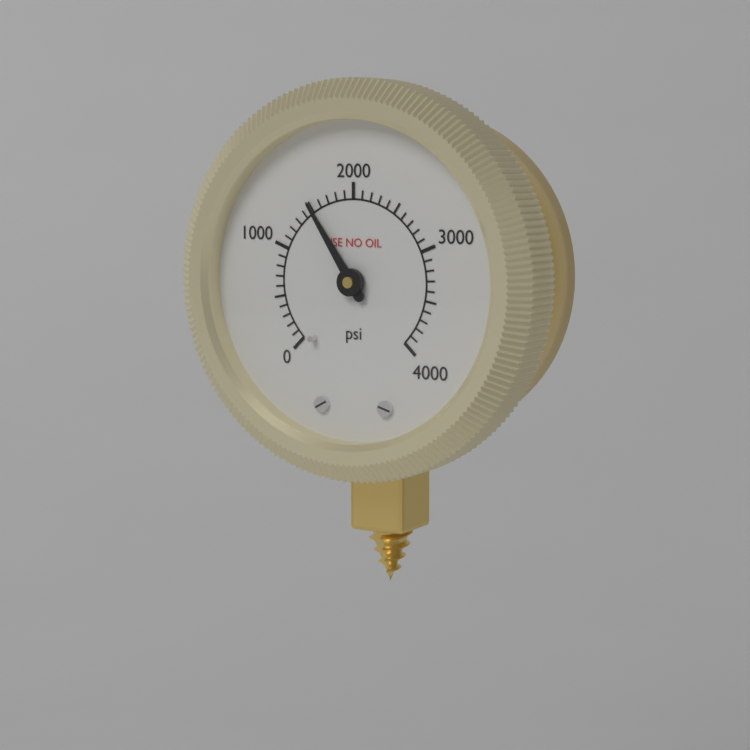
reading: 1500 psi
